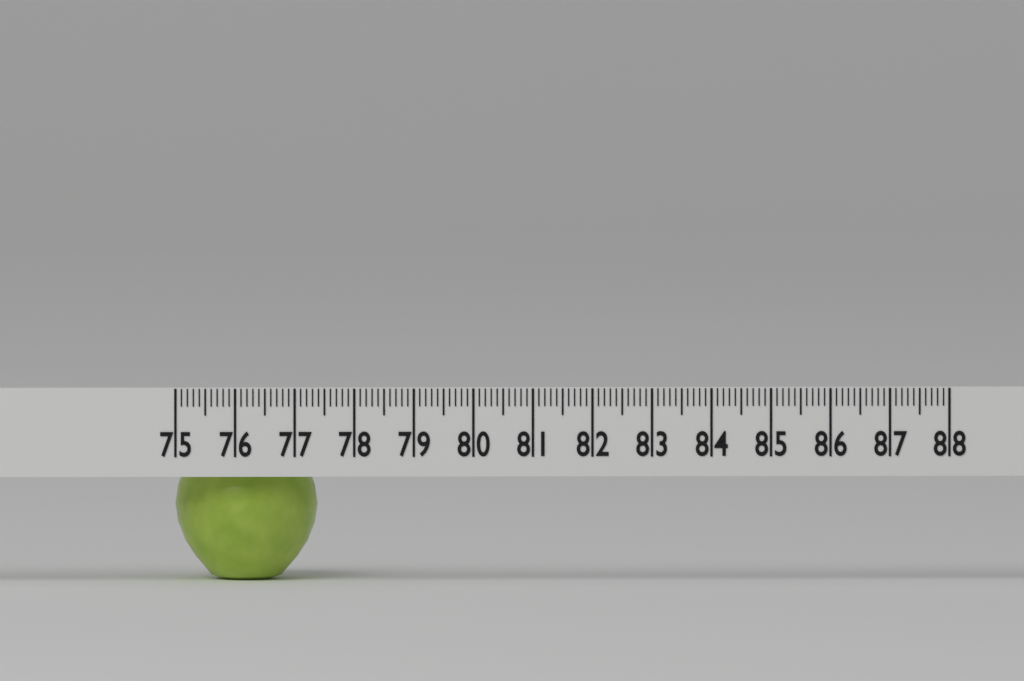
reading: 77.4 (no unit)
